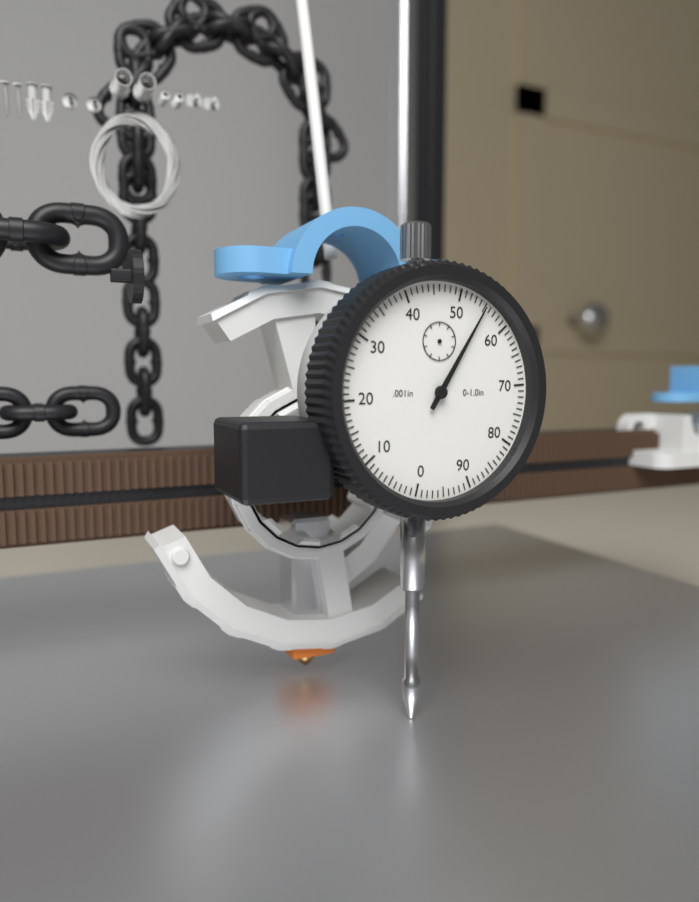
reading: 0.055 in
